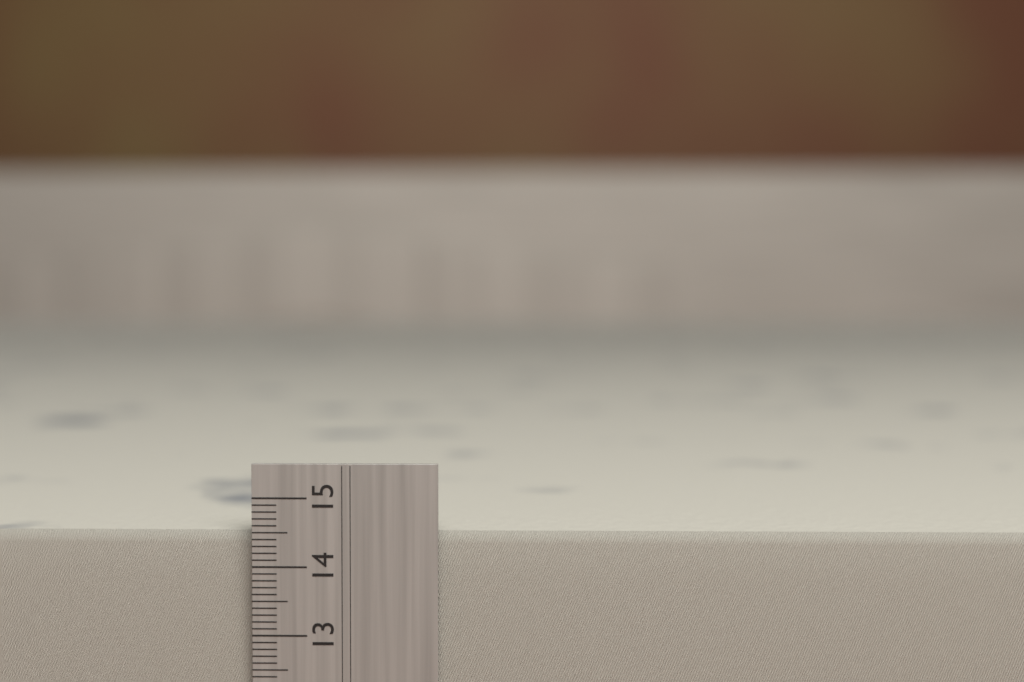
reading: 14.5 cm
